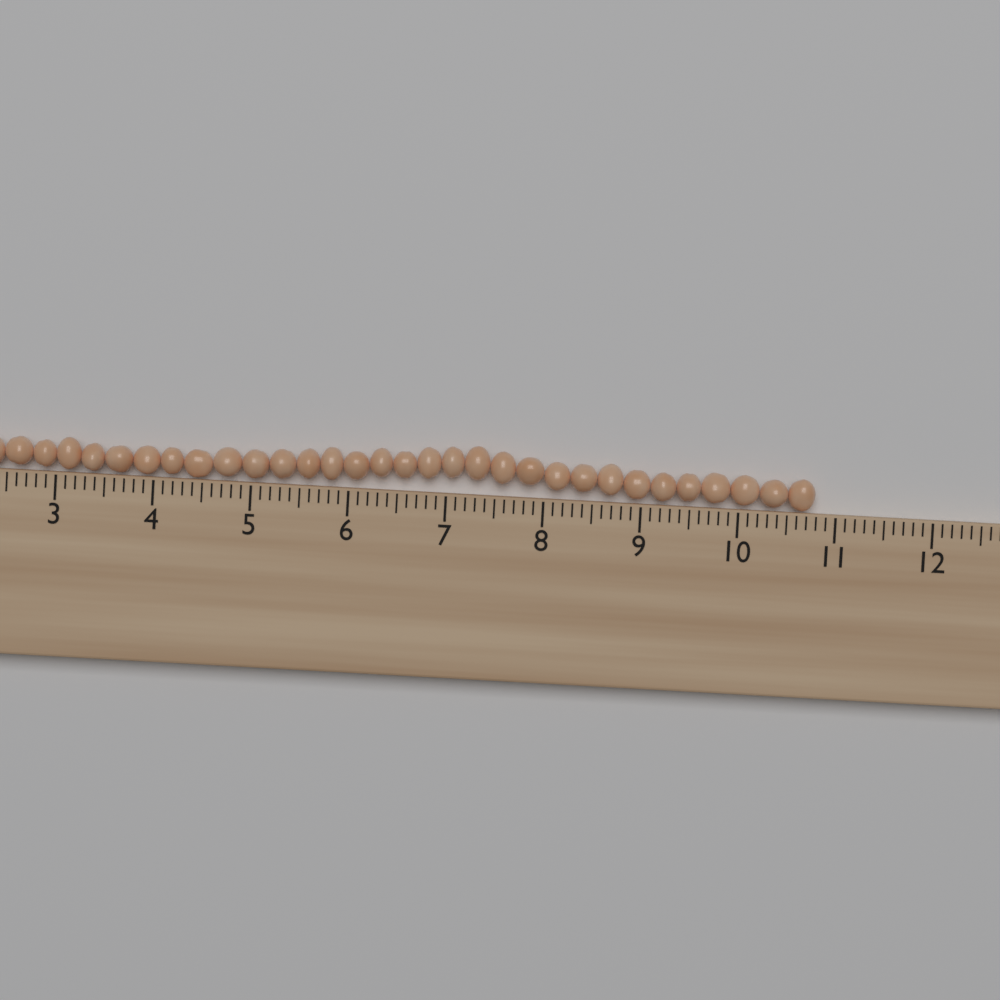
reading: 10.8 cm
